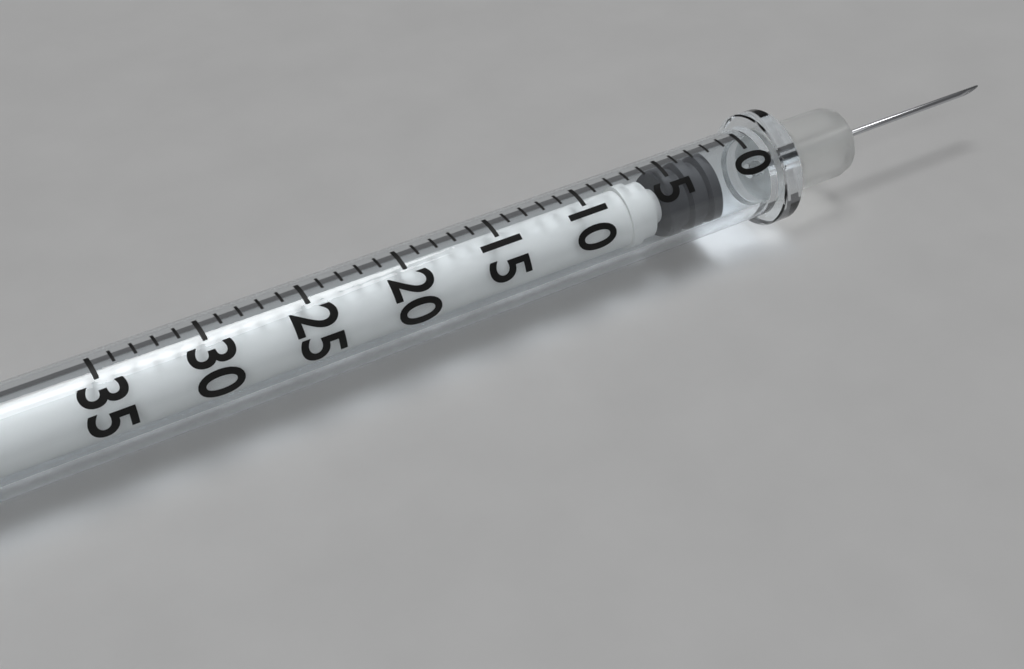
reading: 2 (no unit)
